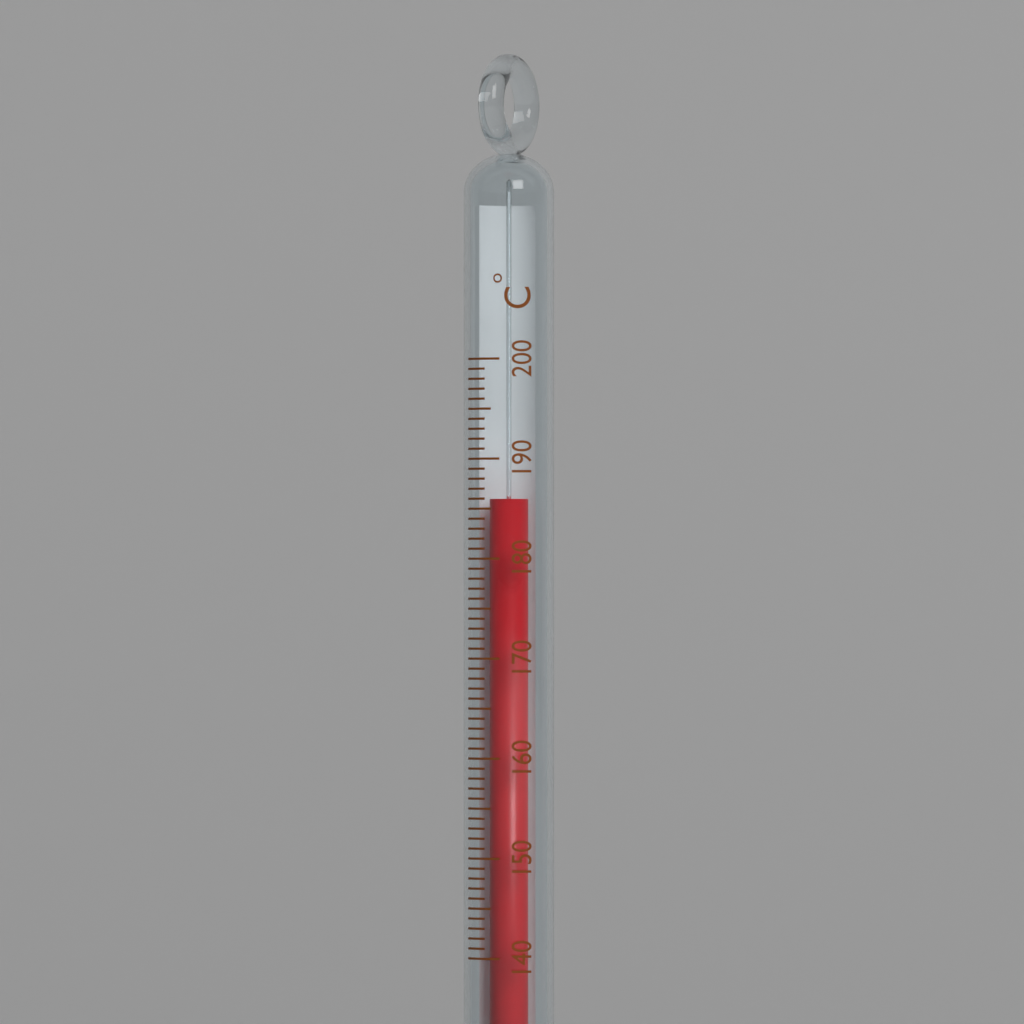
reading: 186 °C
